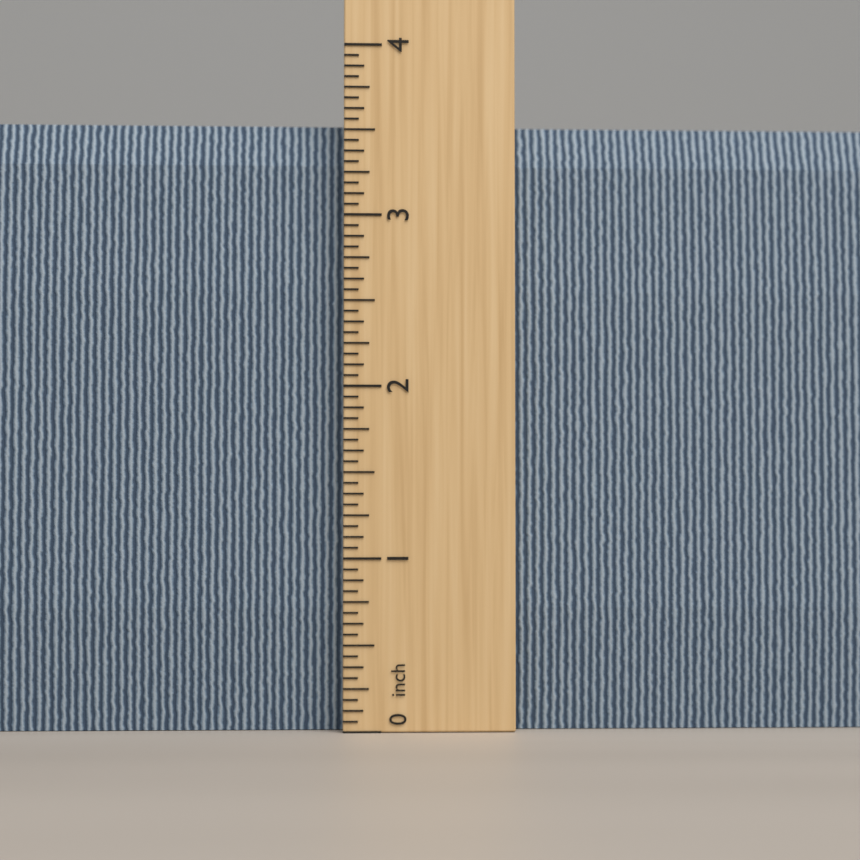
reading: 3.5625 inch
